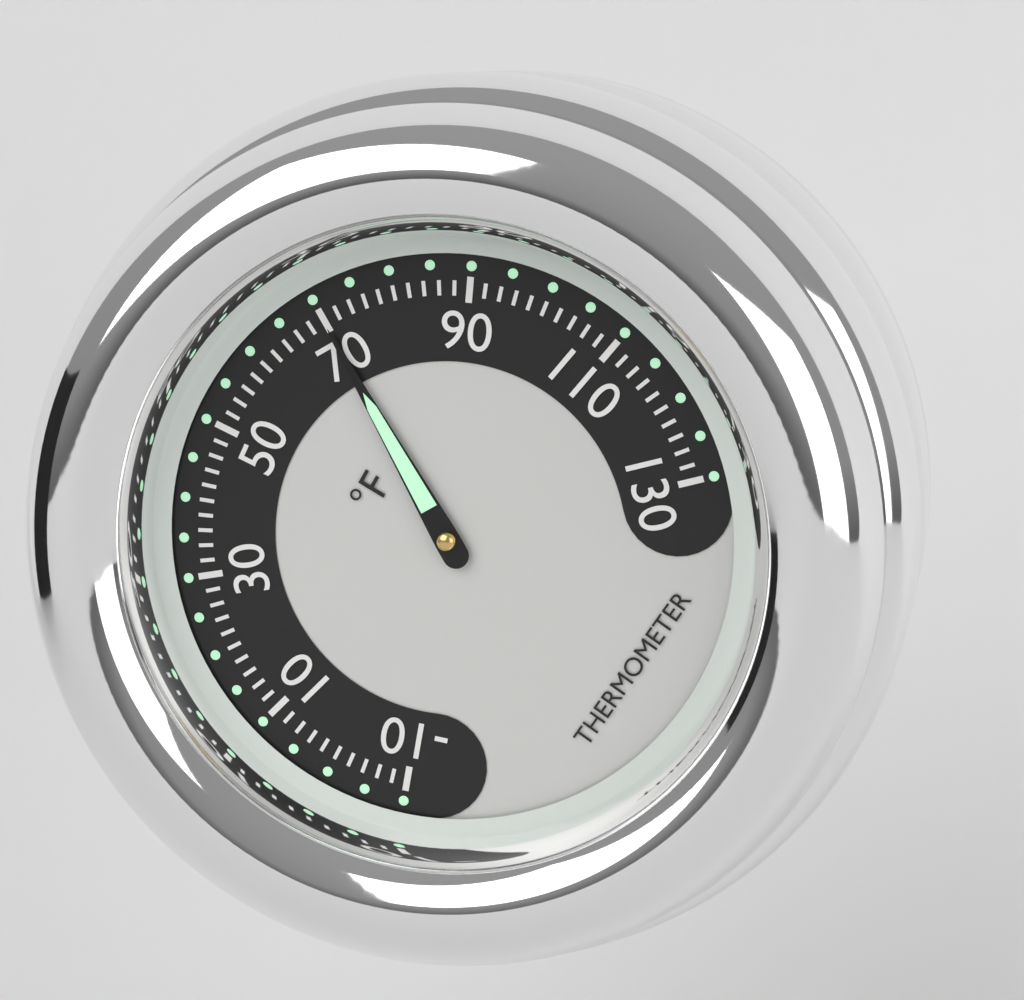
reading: 70 °F
